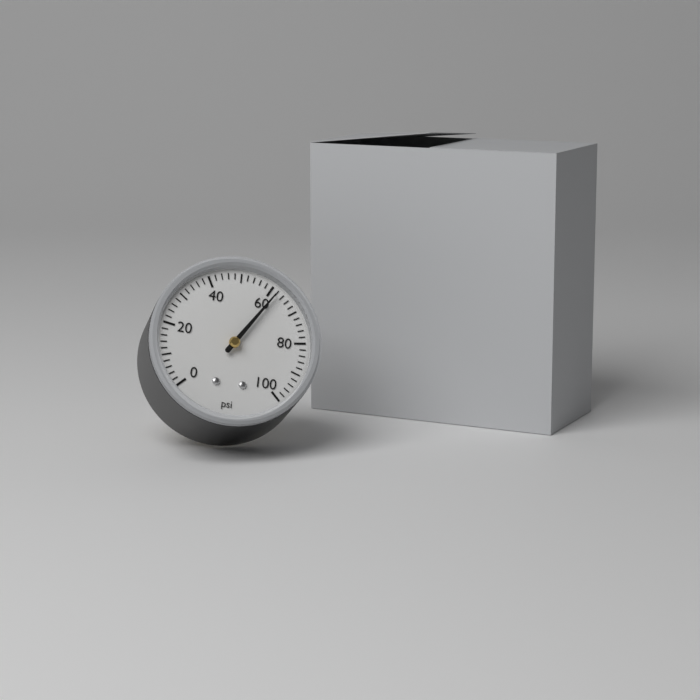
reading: 62 psi
